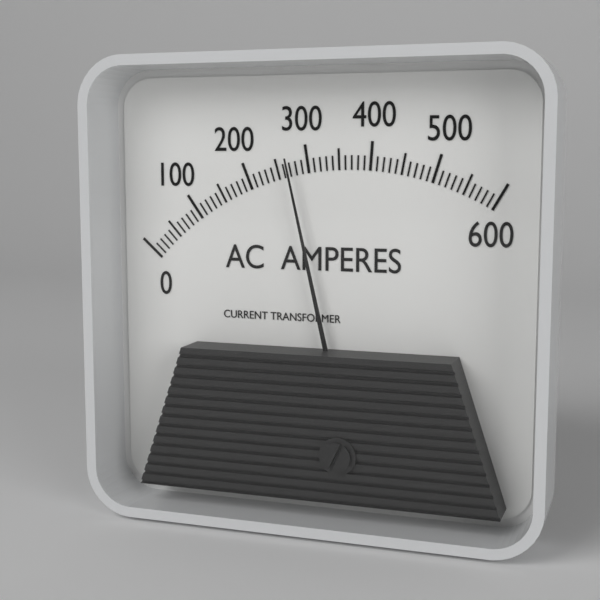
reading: 270 A
